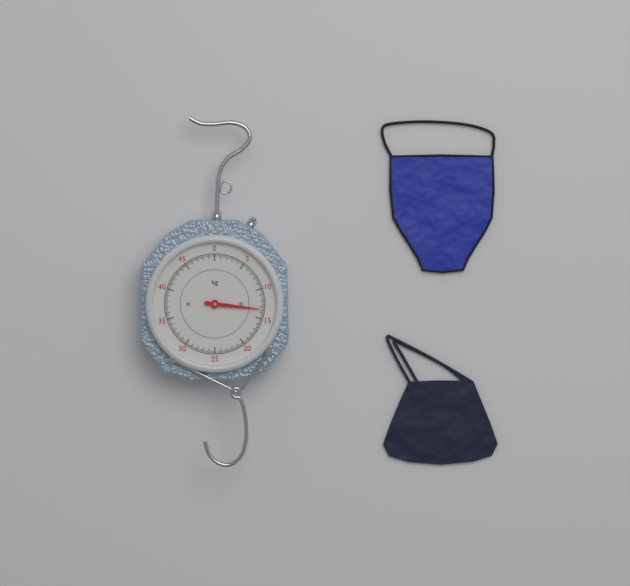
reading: 13.4 kg
